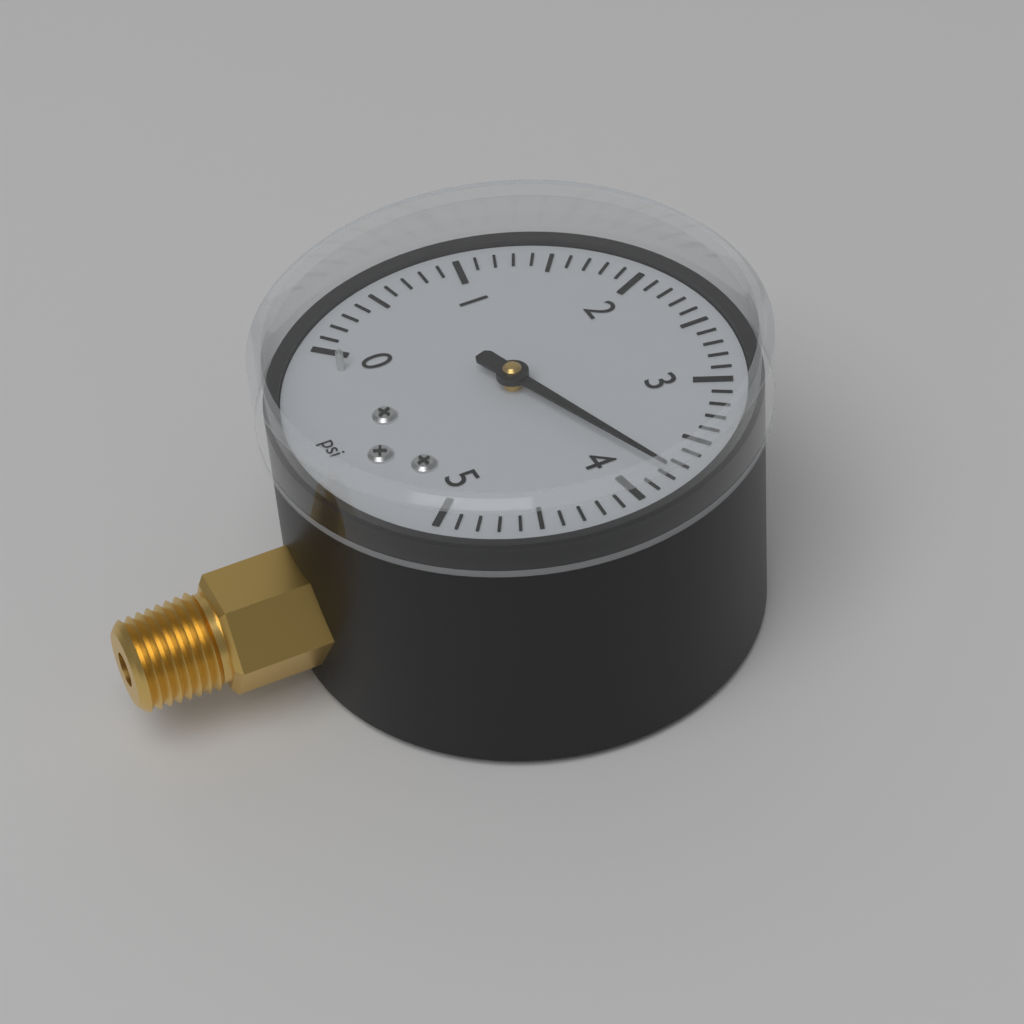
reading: 3.8 psi
